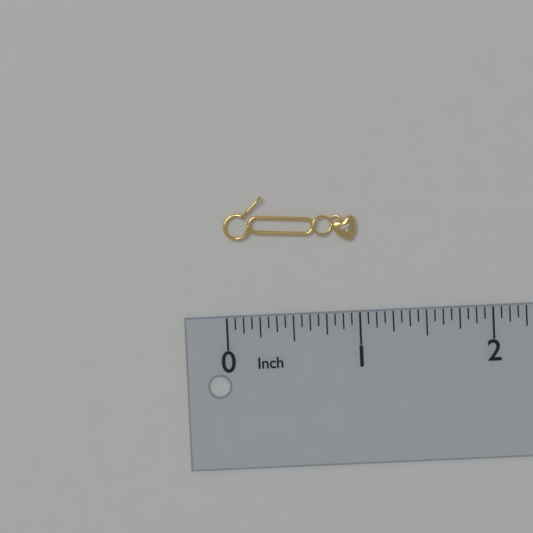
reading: 1.0000 in
